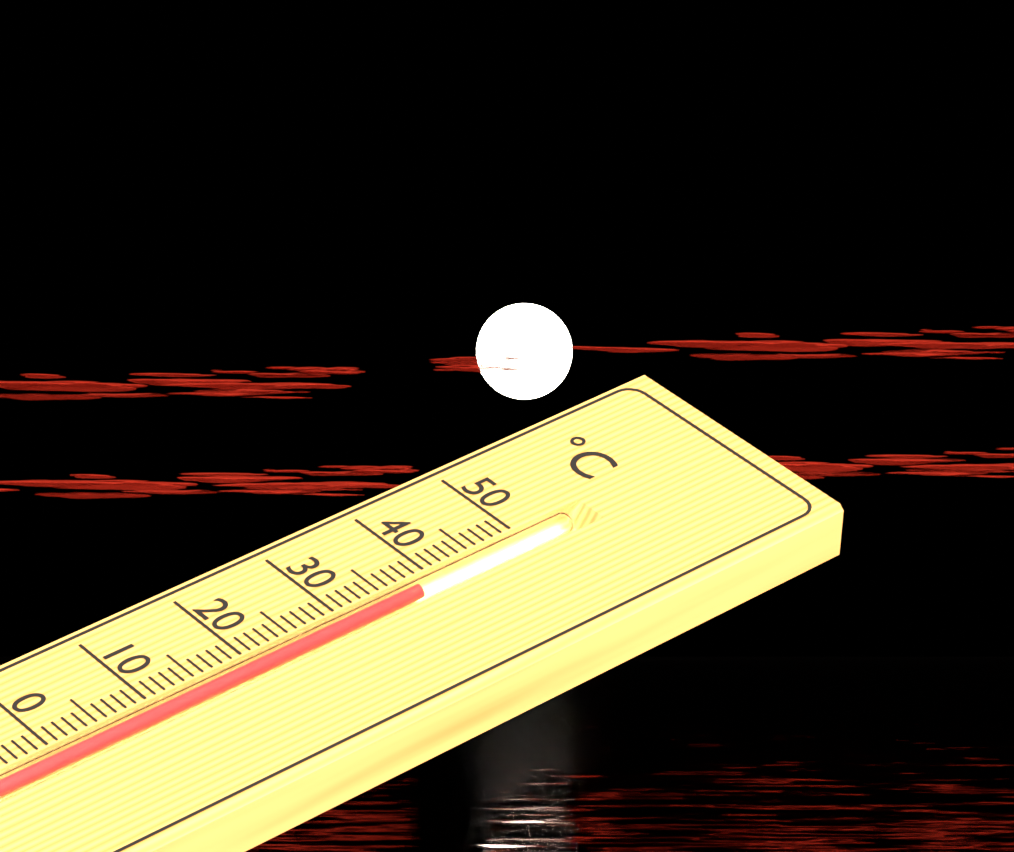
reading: 38 °C
